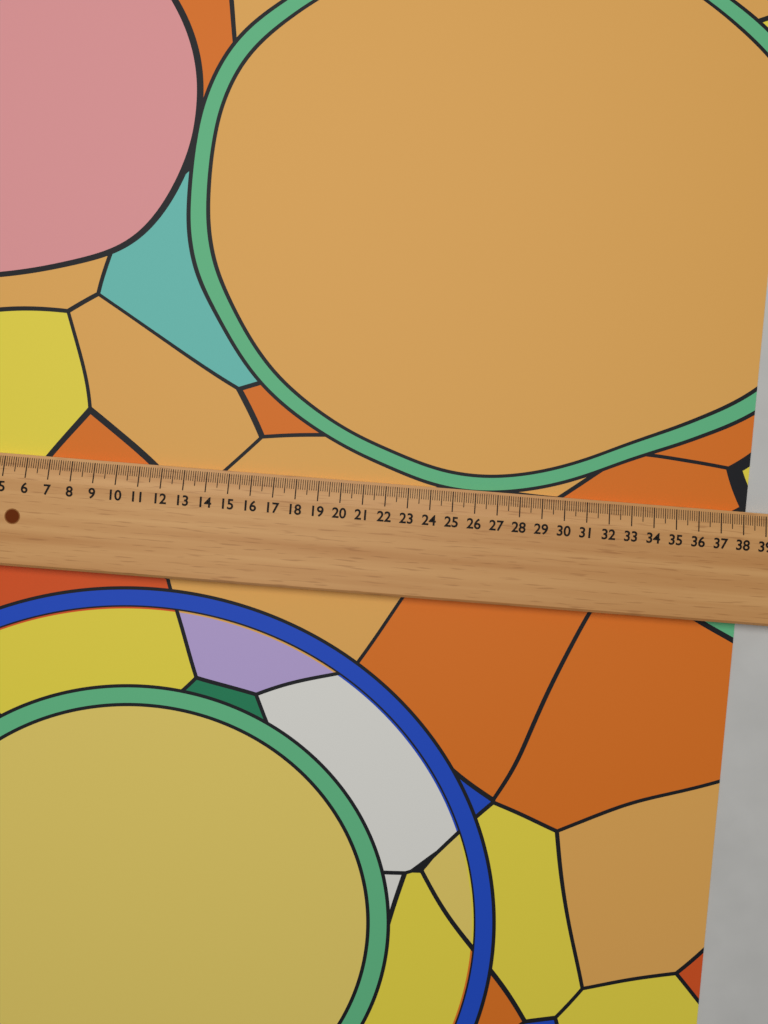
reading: 38.2 (no unit)
